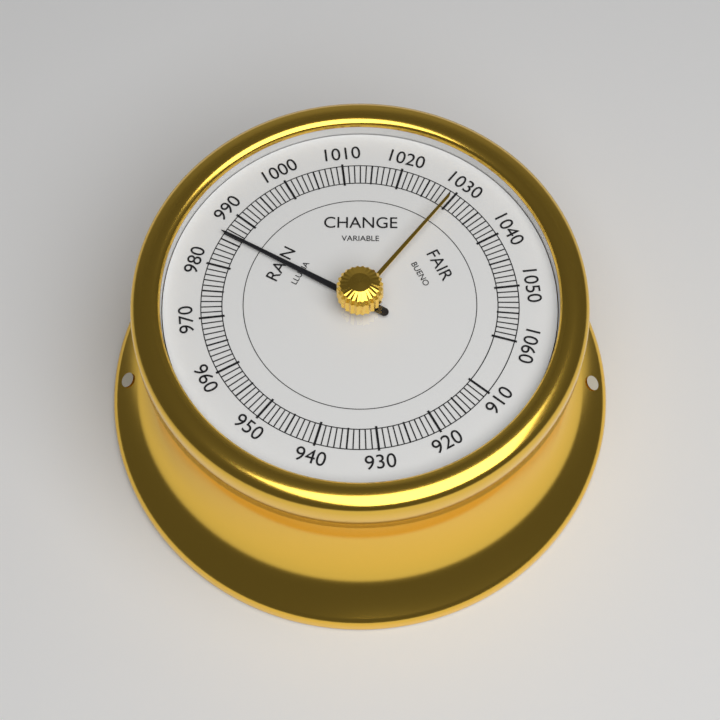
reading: 986 (no unit)
